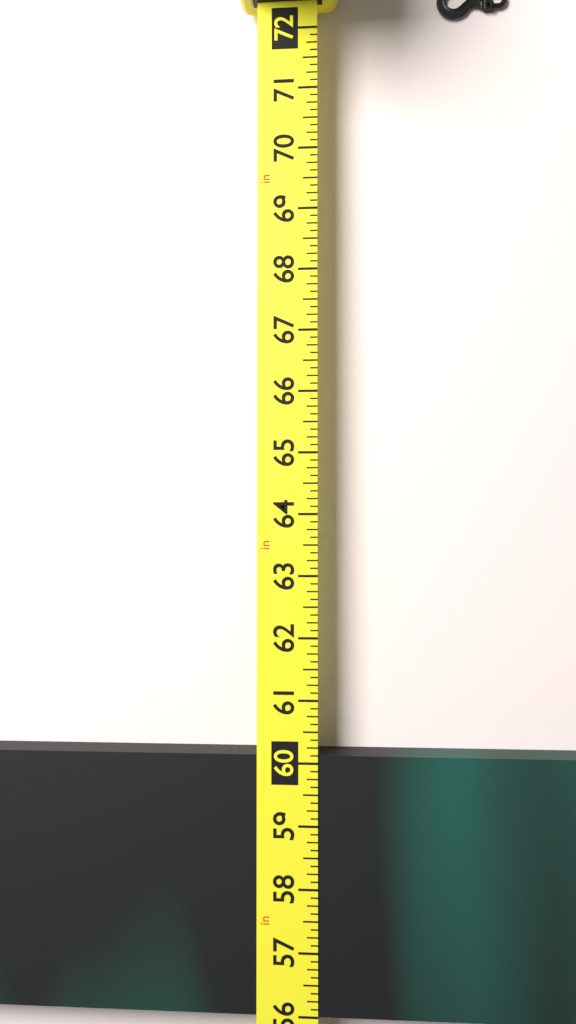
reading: 60.125 in
